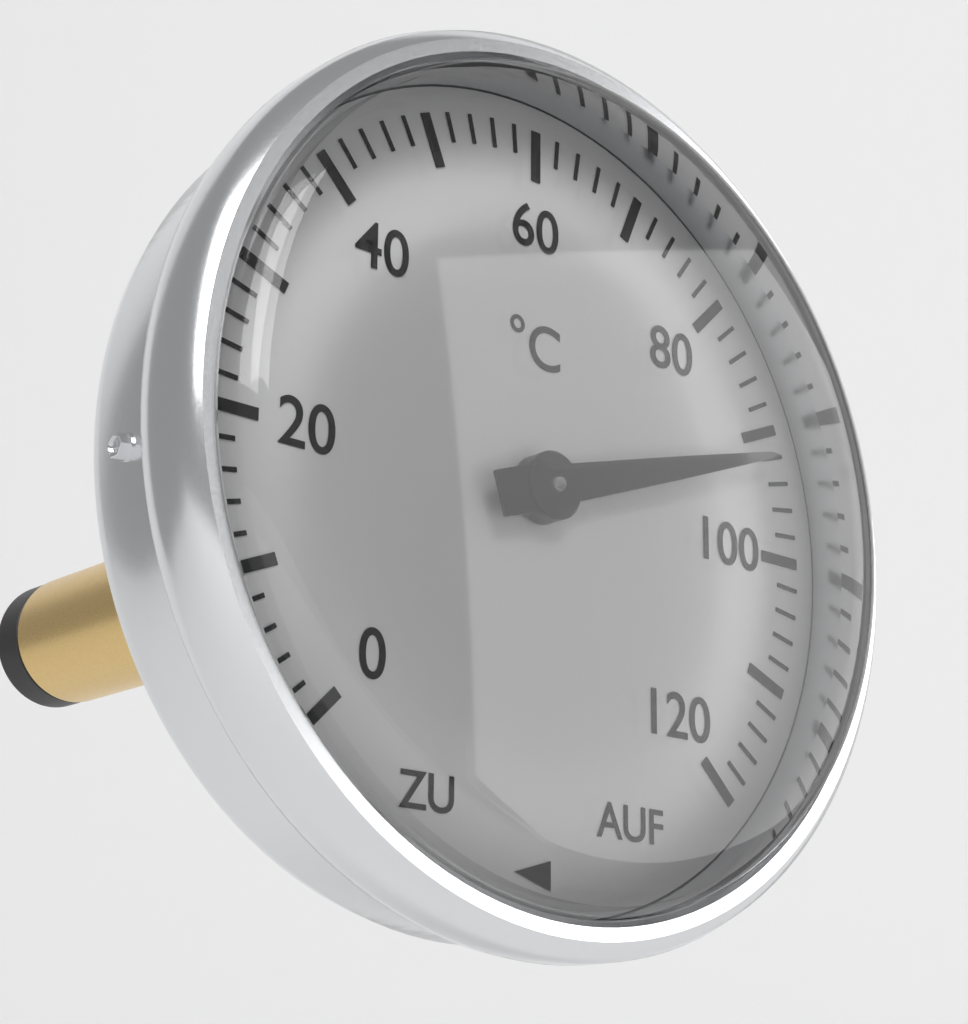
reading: 92 °C
